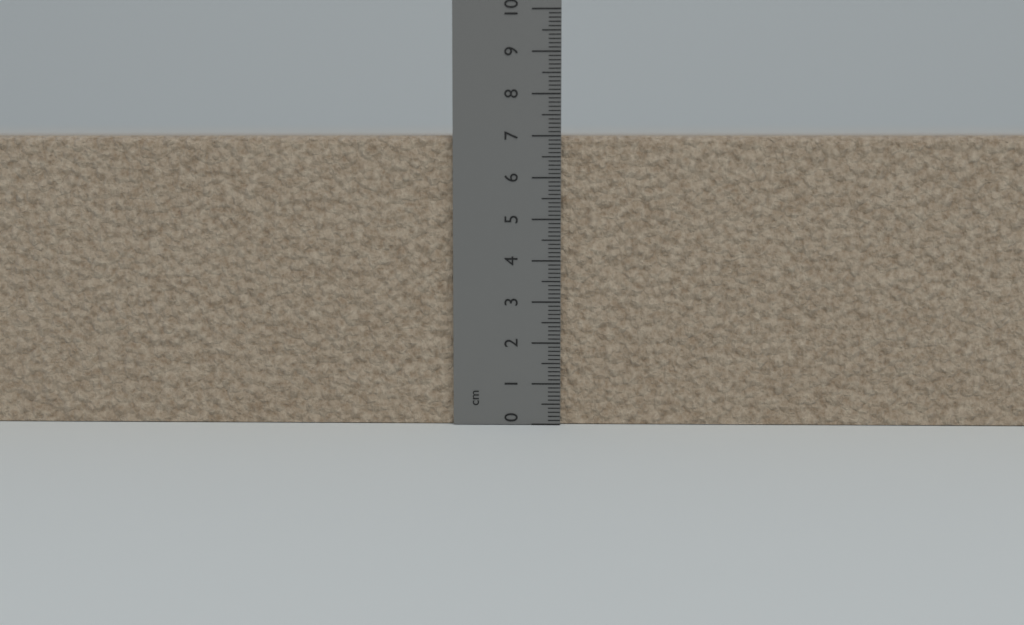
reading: 7.0 cm
